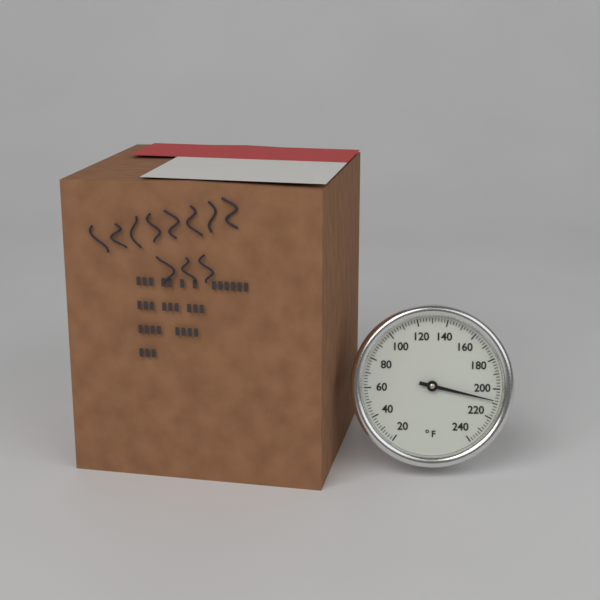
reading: 208 °F
